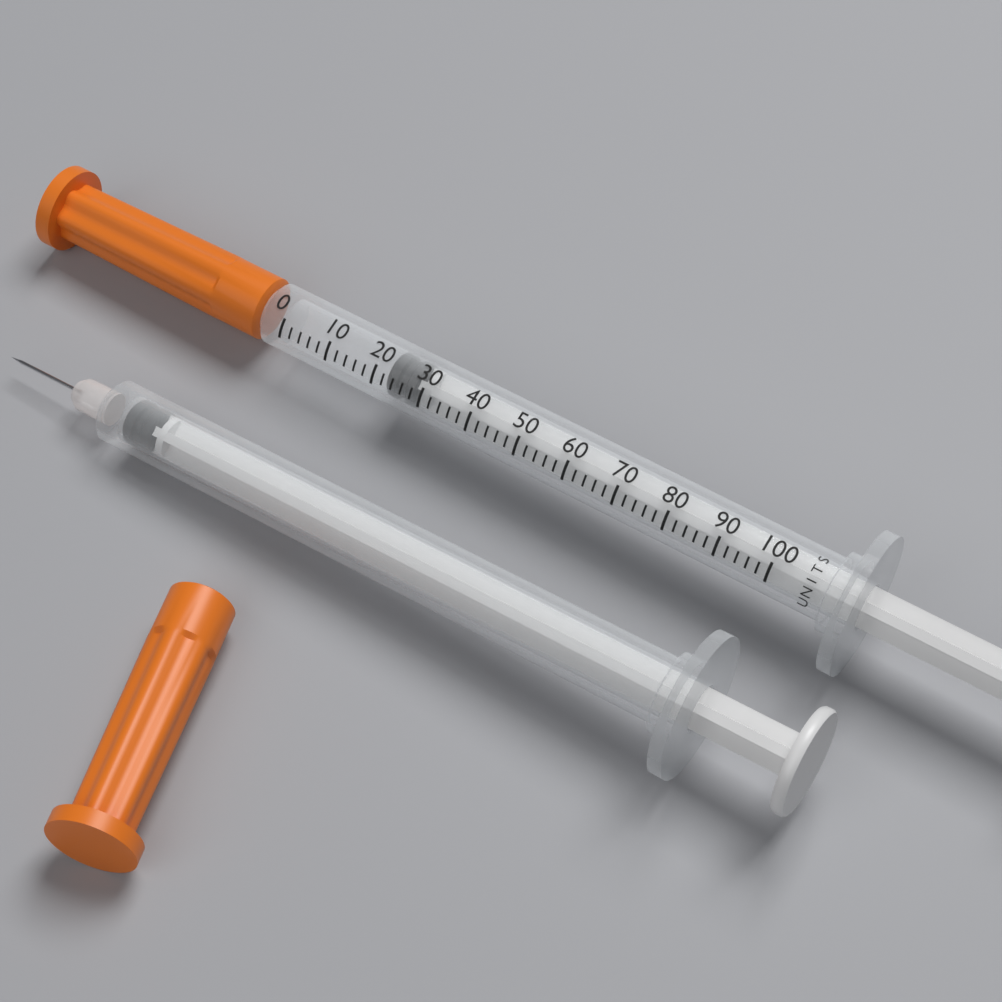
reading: 22 units
